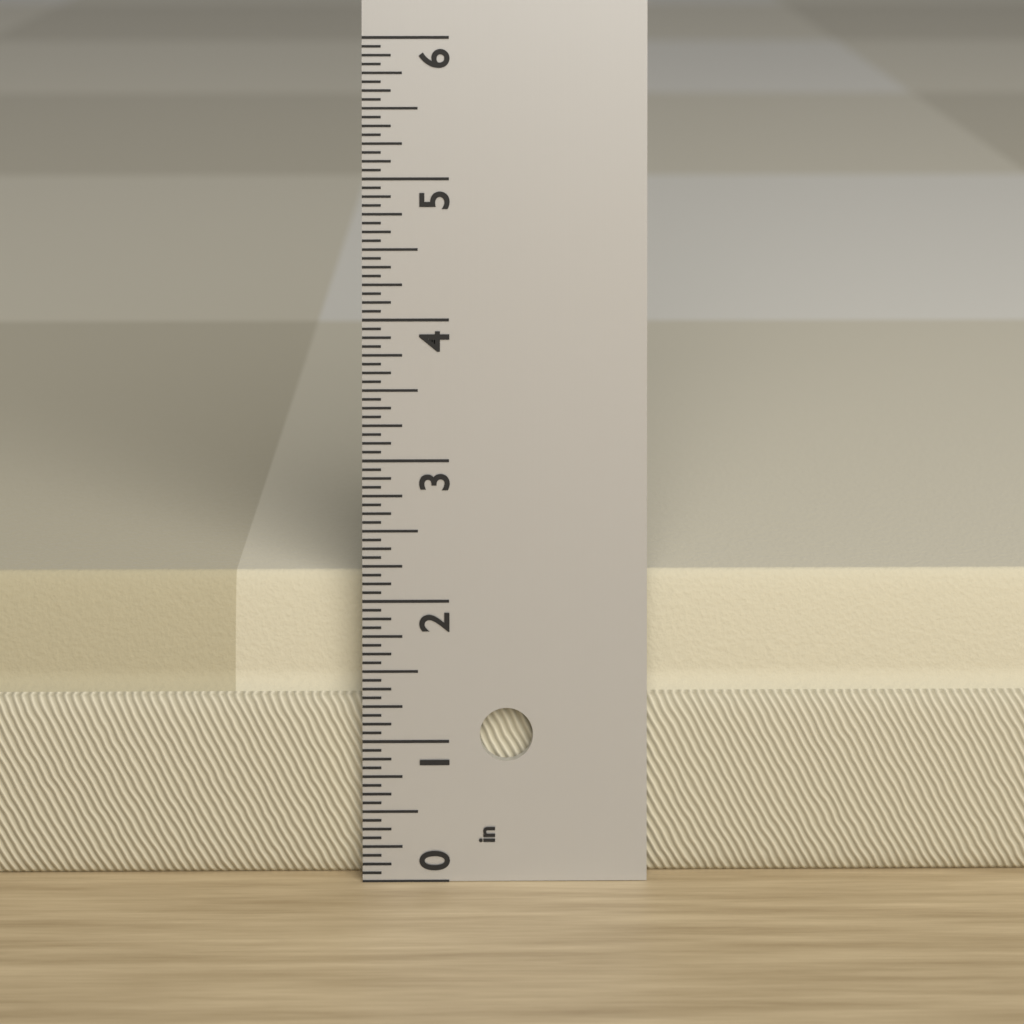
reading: 2.1250 in
